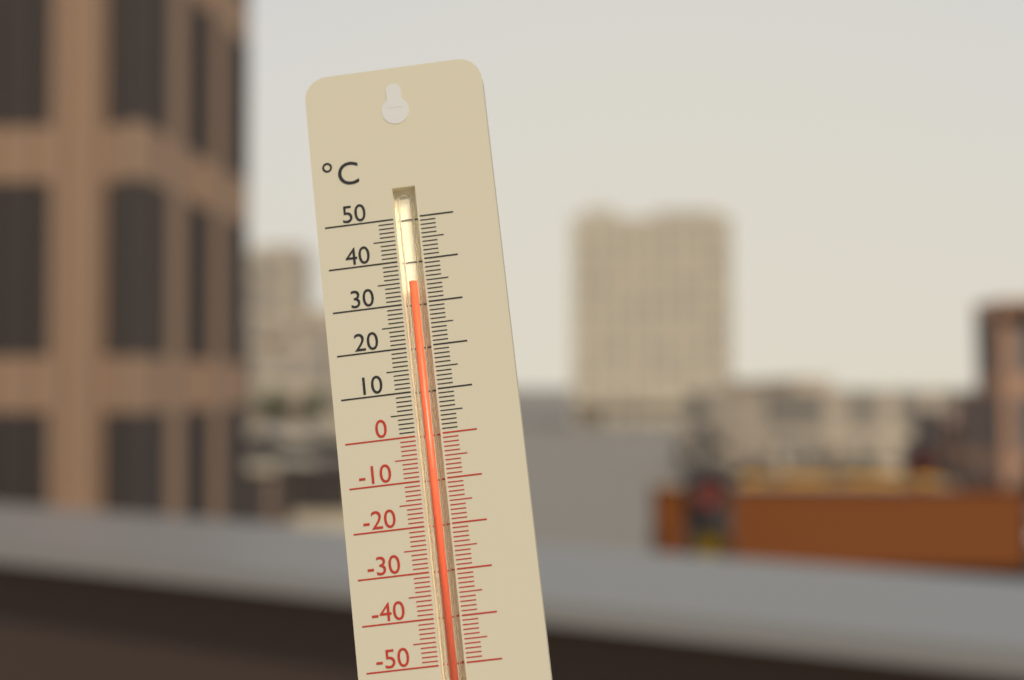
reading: 35 °C
